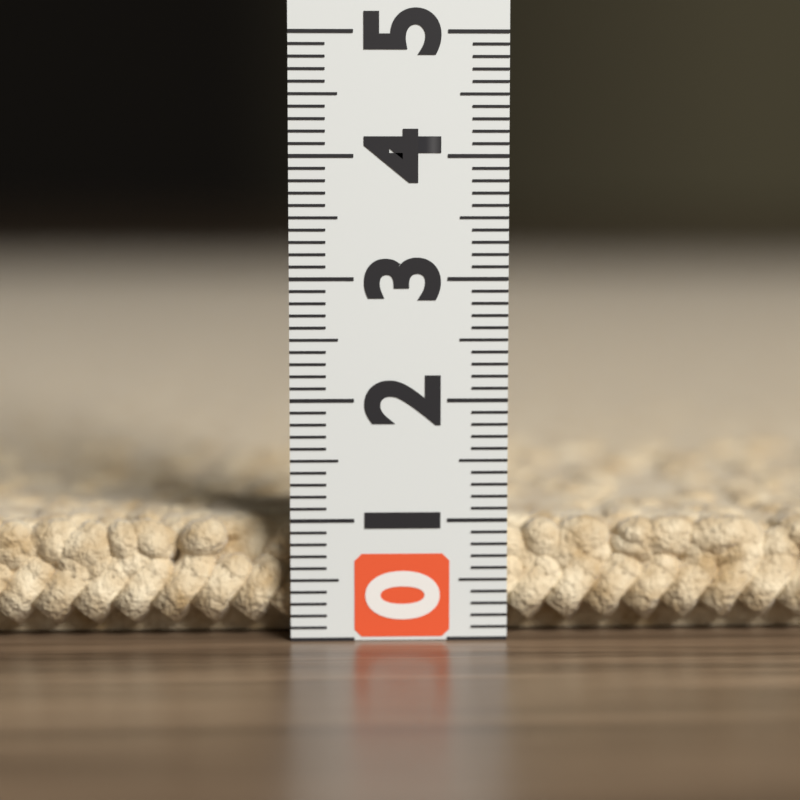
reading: 1.0 (no unit)
